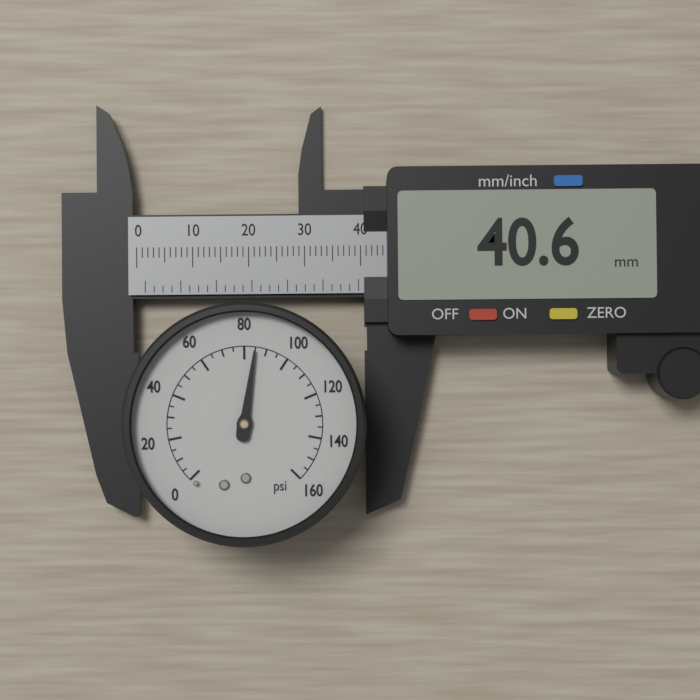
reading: 85 psi
